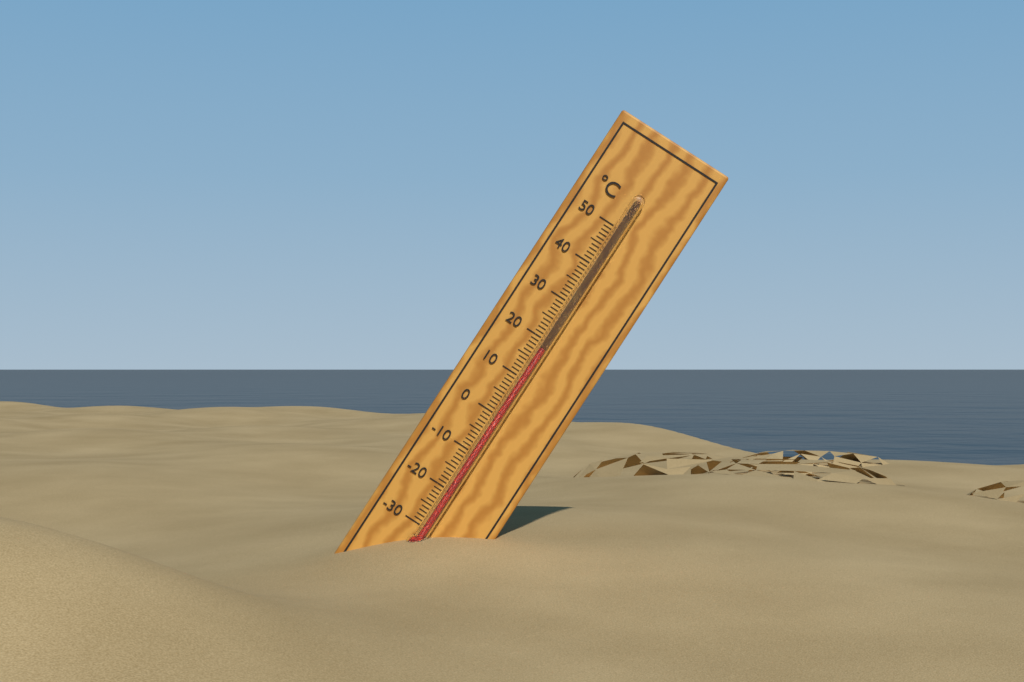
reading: 18 °C
